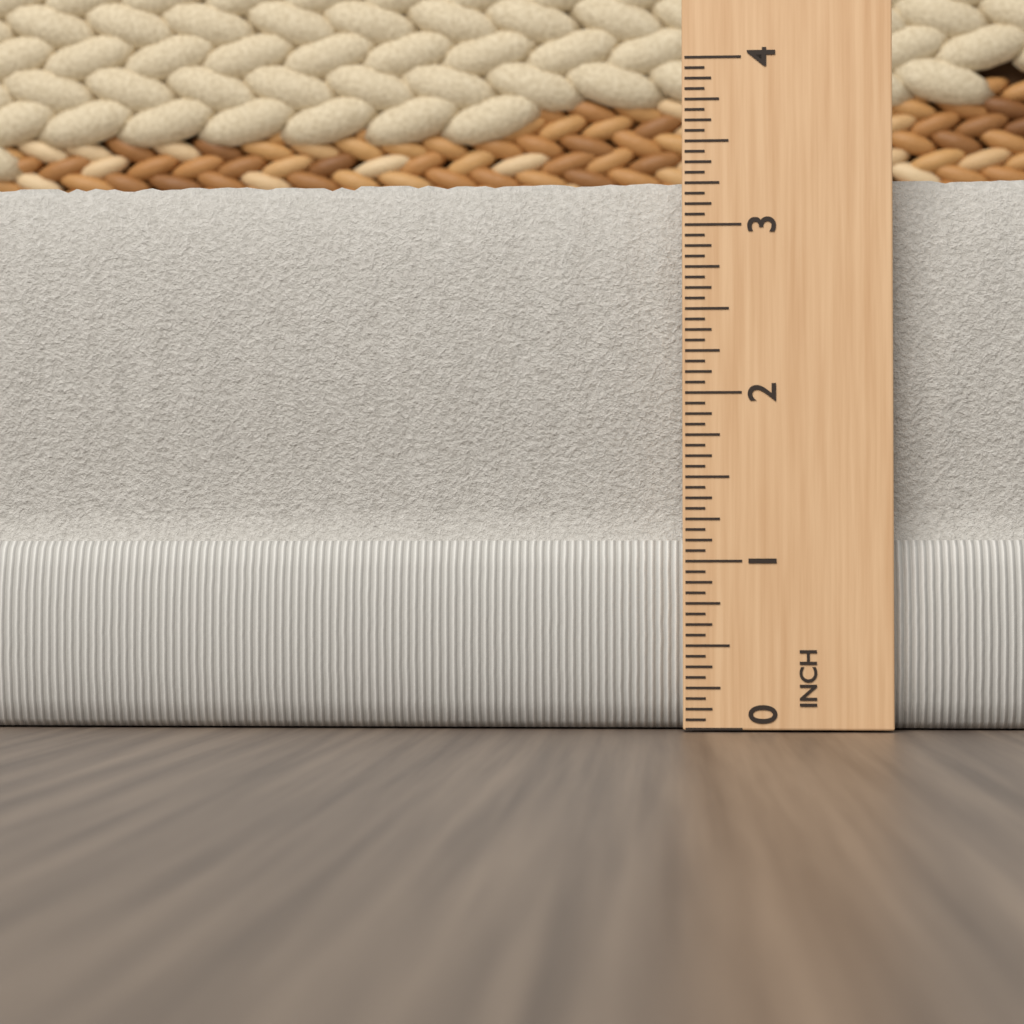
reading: 3.3125 in
